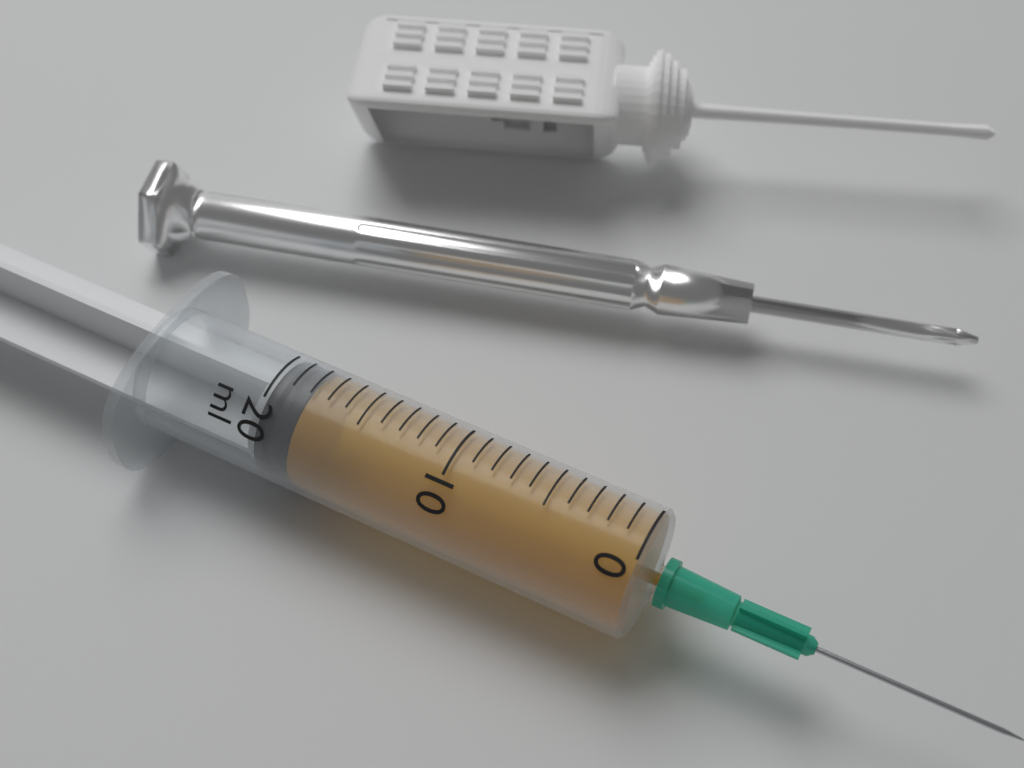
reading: 18 ml
